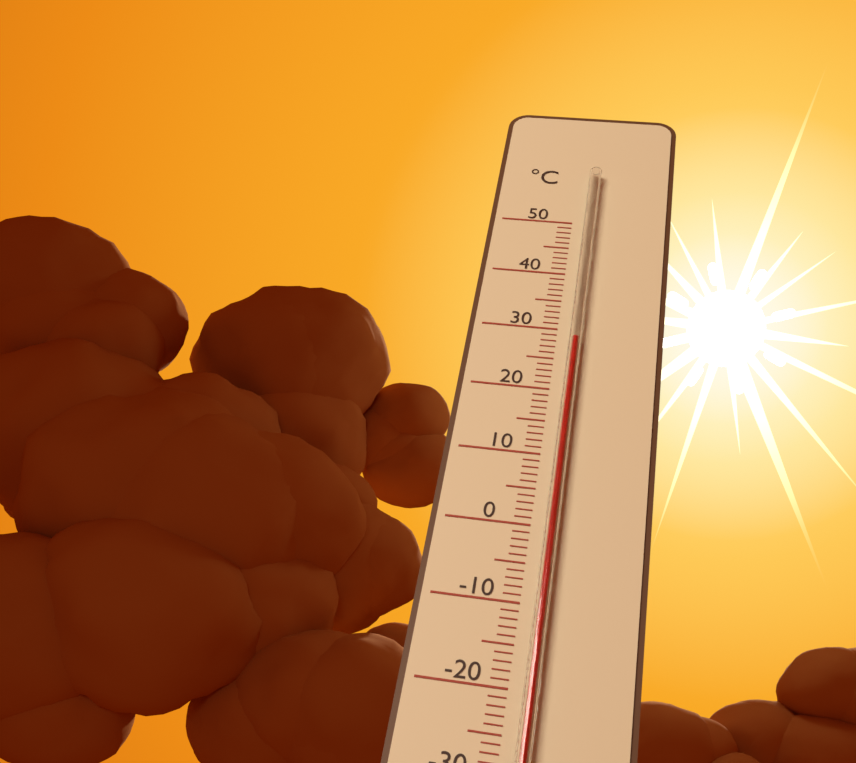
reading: 28 °C
